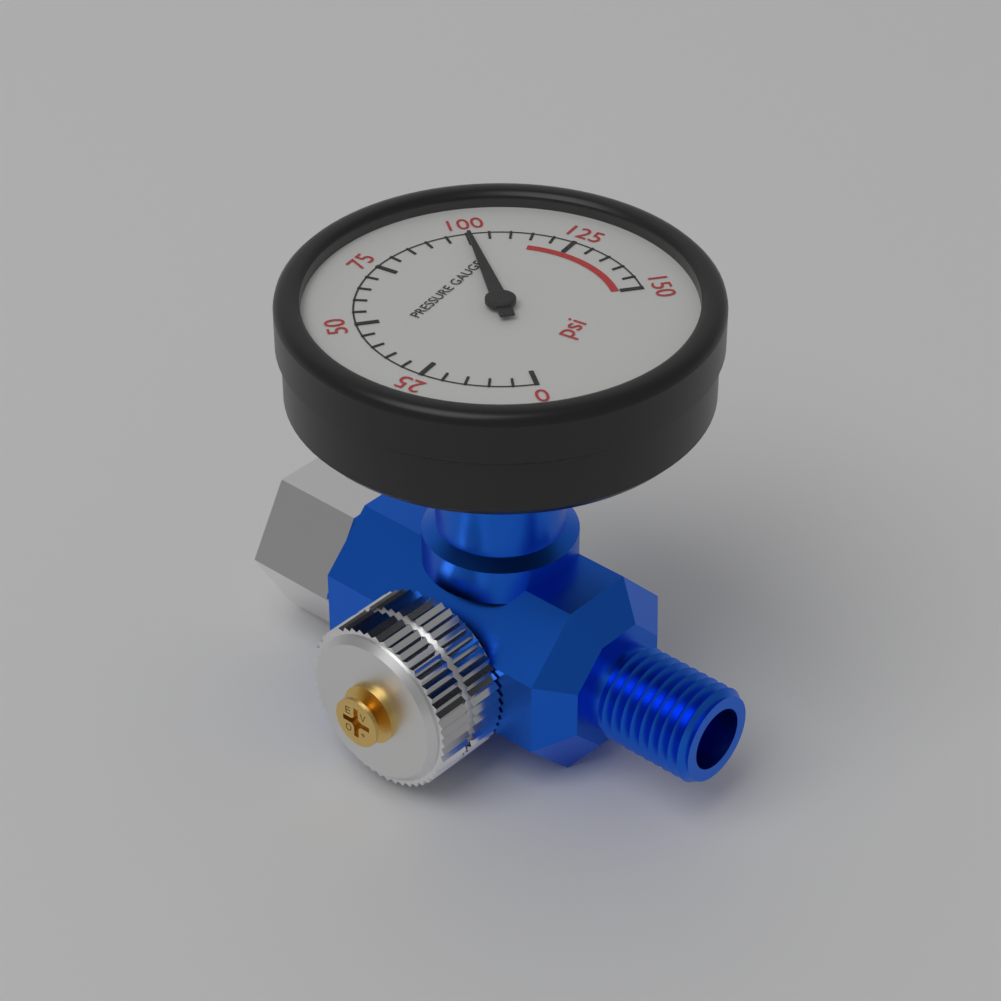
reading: 100 psi
